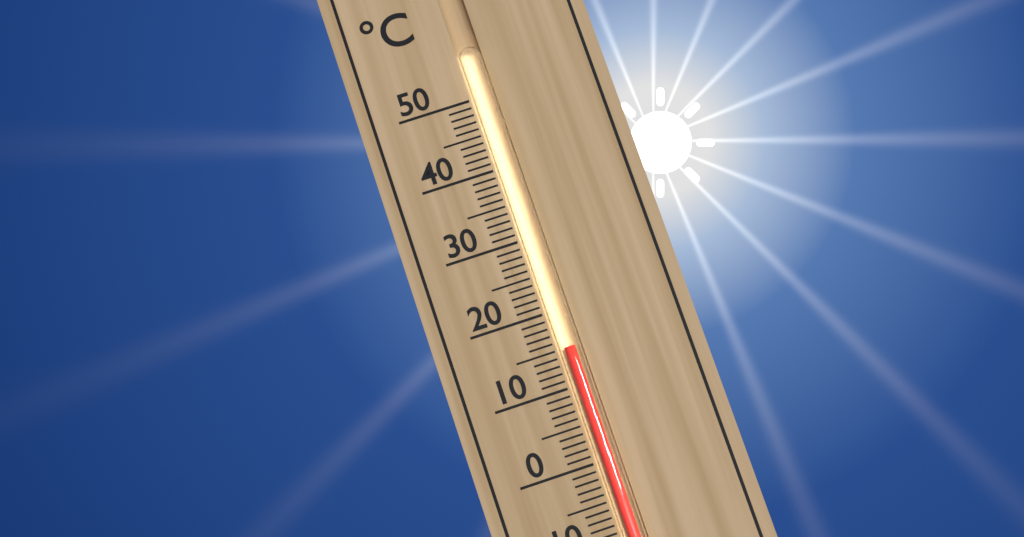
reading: 15 °C
